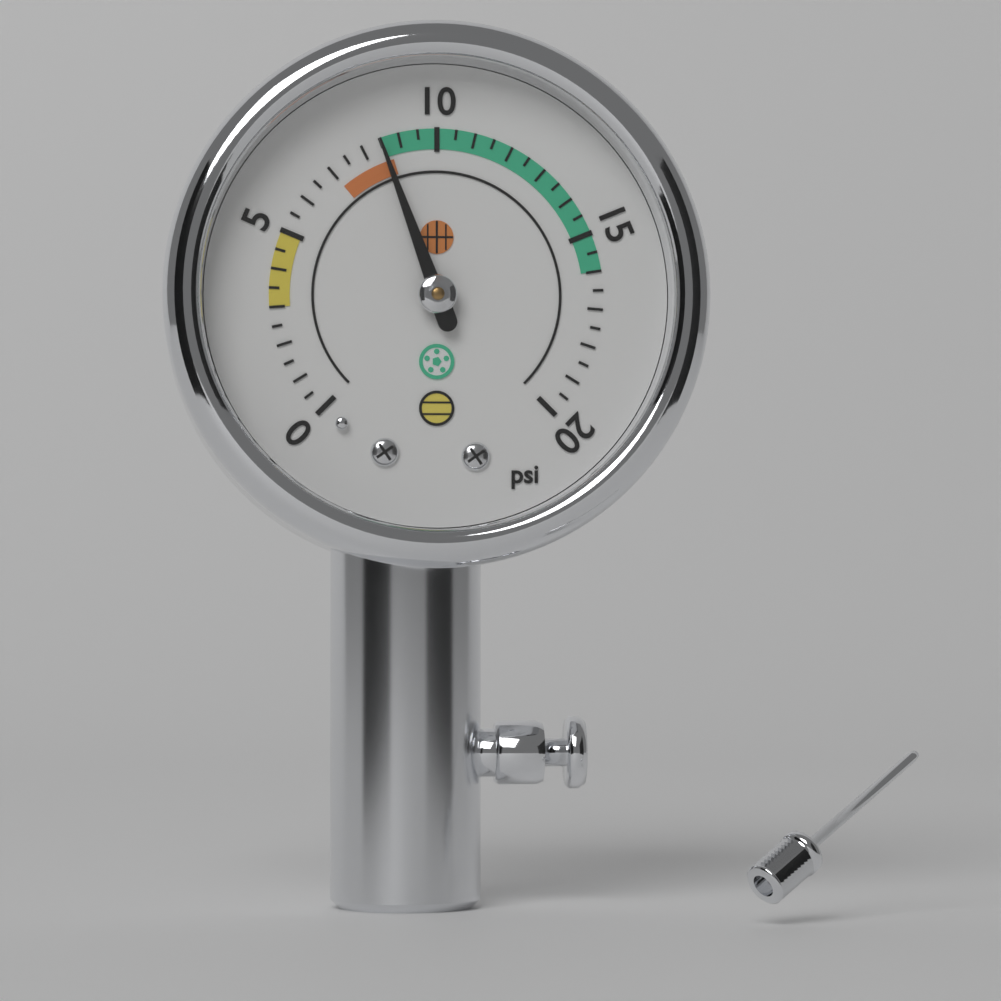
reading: 8.5 psi
